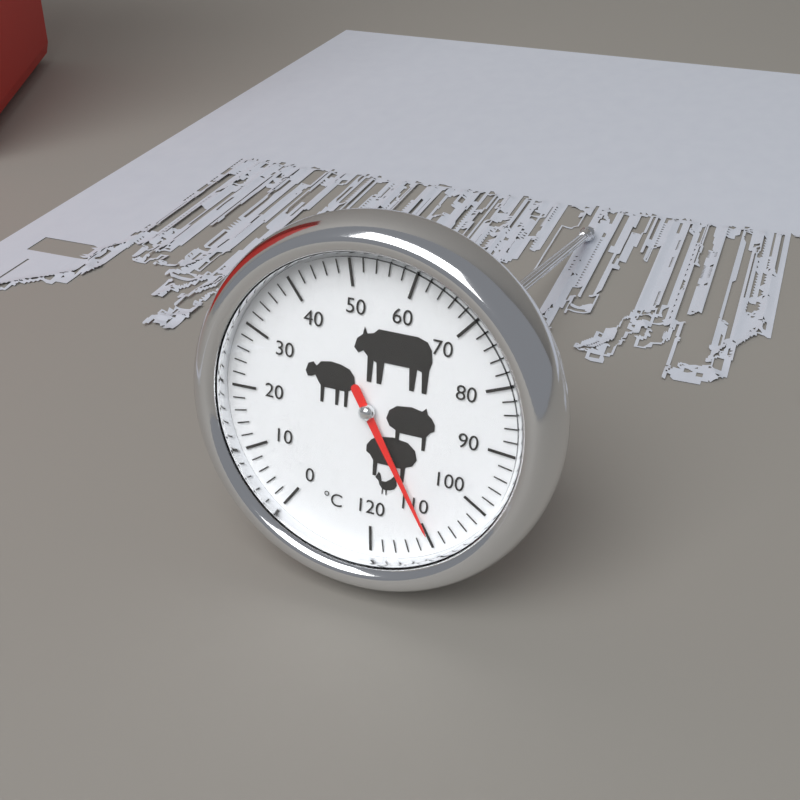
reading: 110 °C
